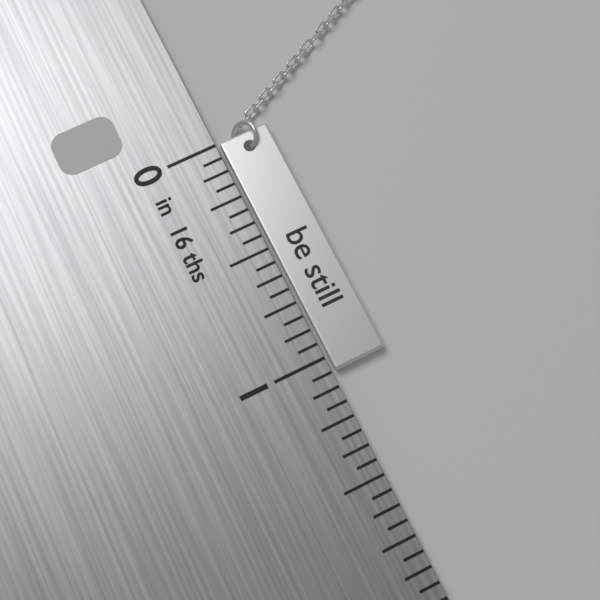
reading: 1.0625 in
